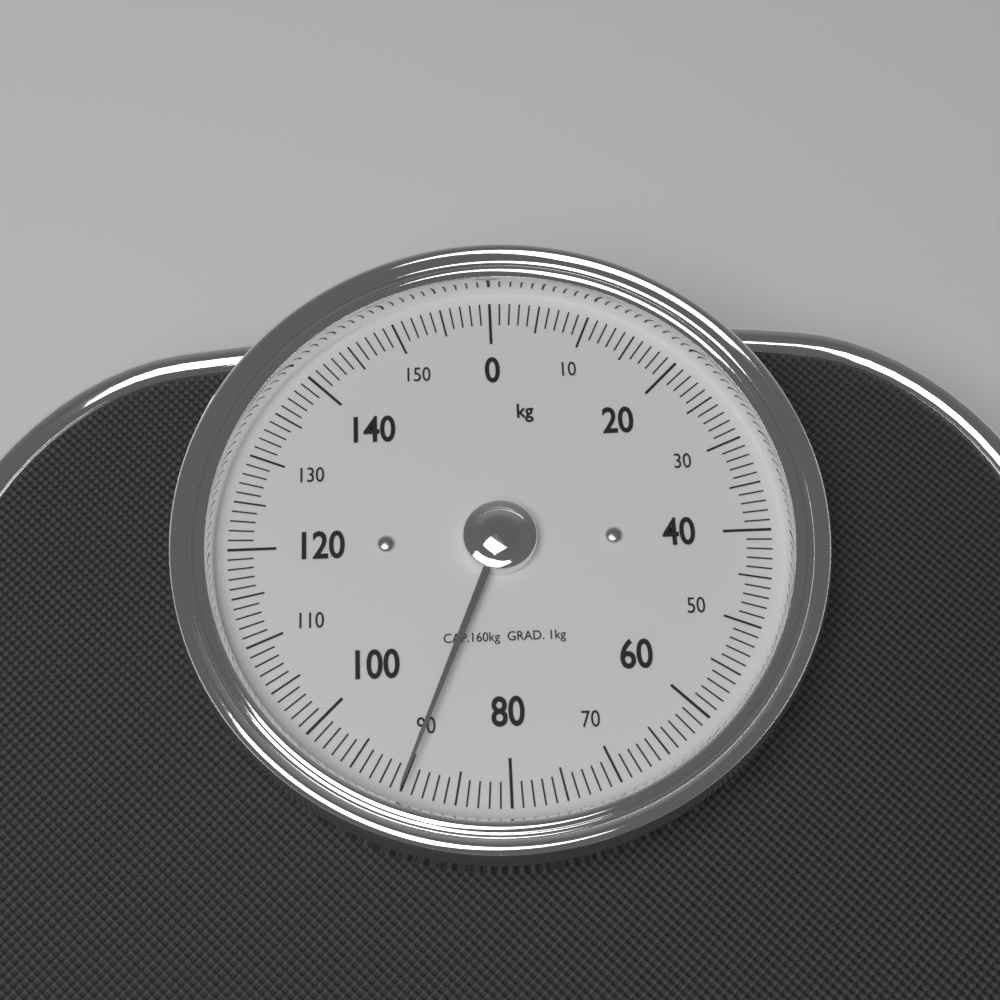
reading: 90 kg
